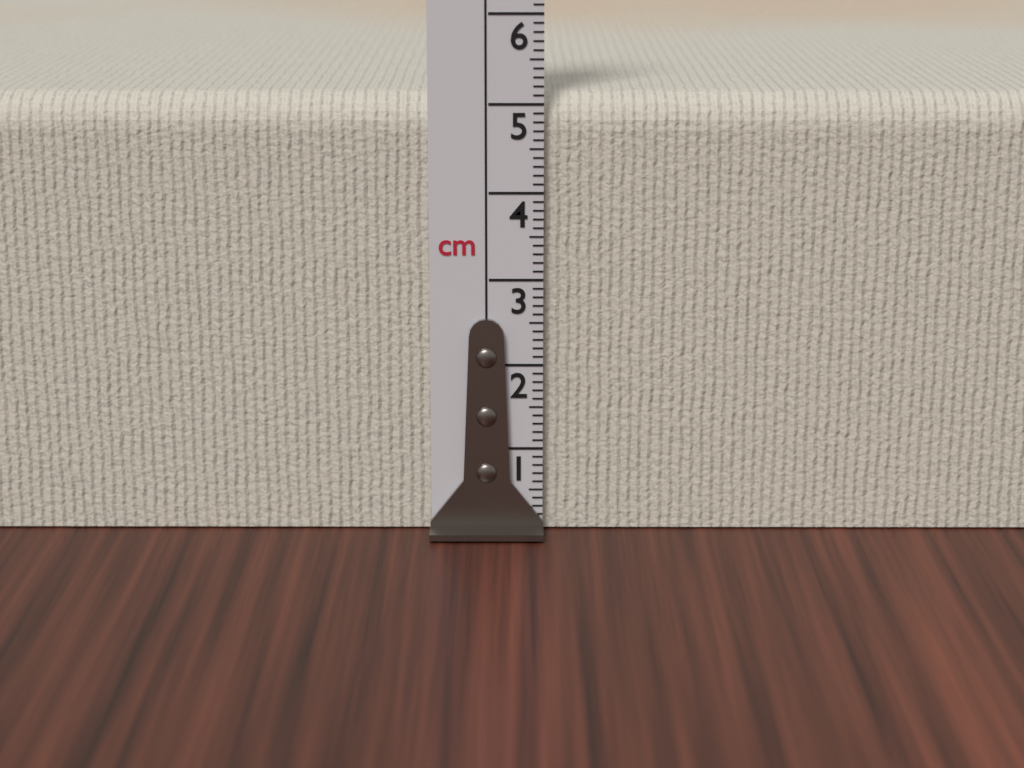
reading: 5.1 cm
